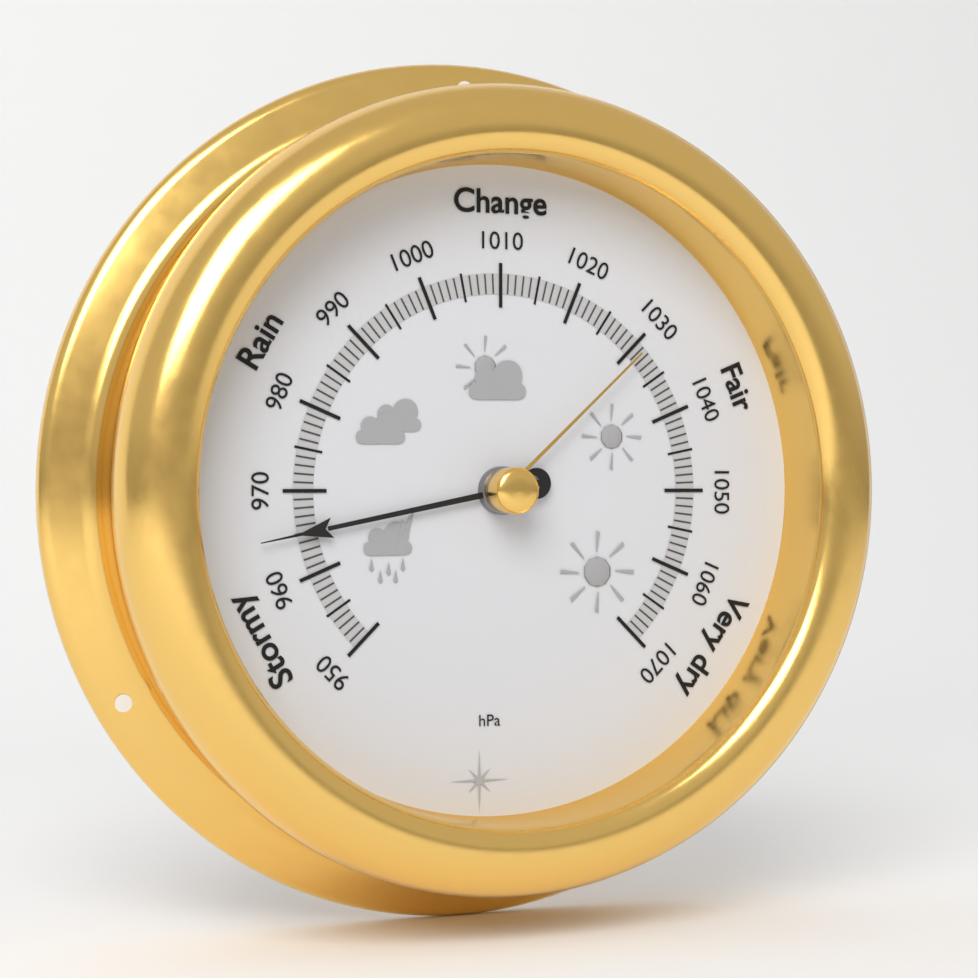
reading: 965 hPa
